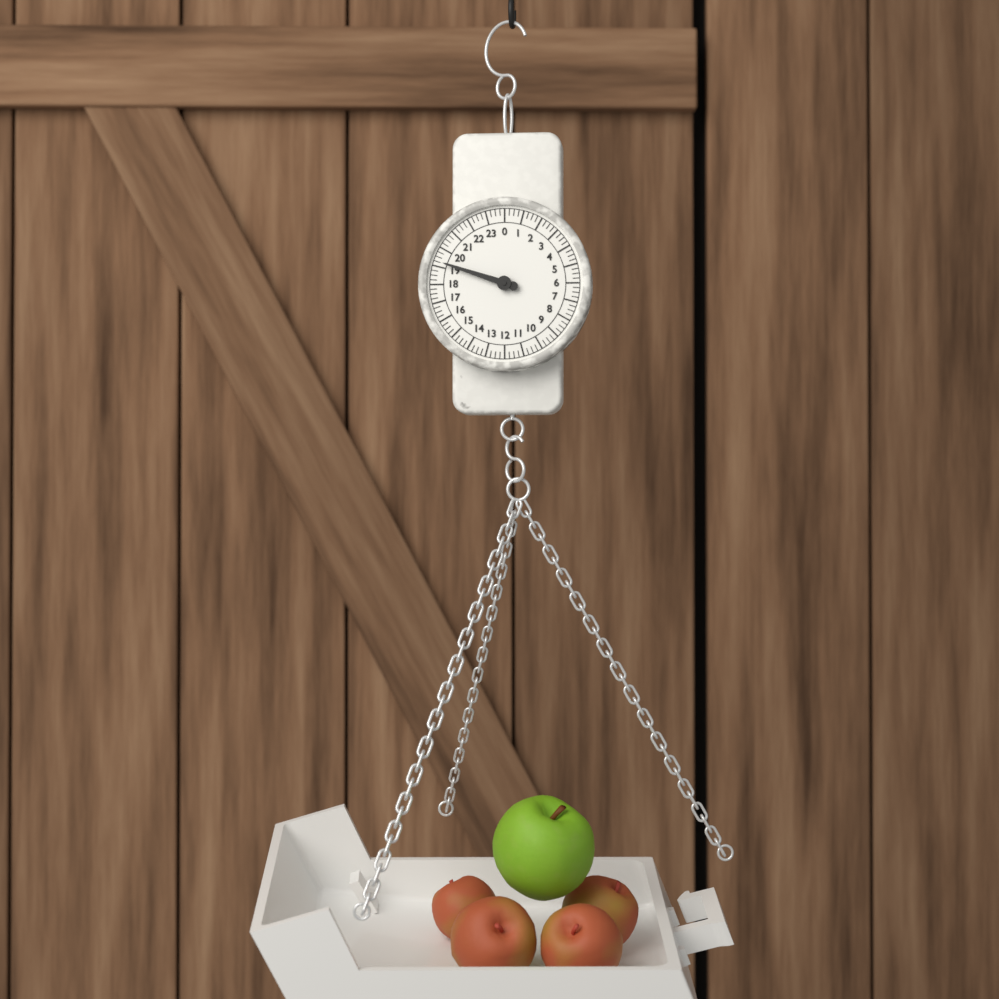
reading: 19.25 (no unit)
